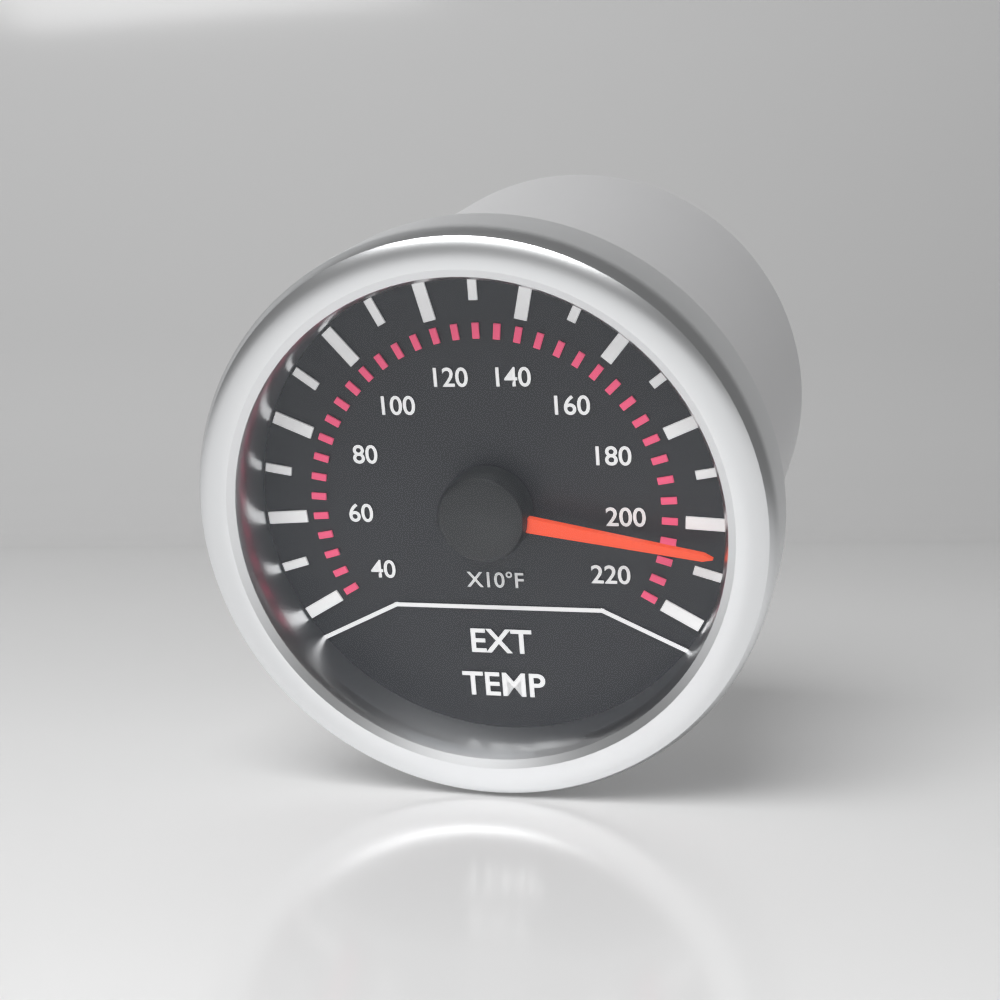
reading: 2050 °F
